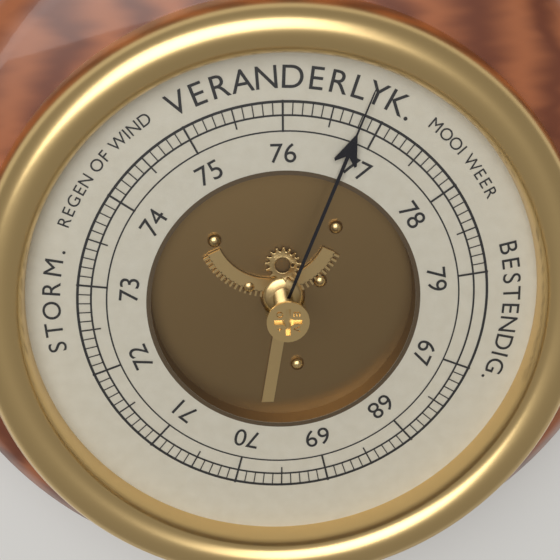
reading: 76.8 (no unit)
